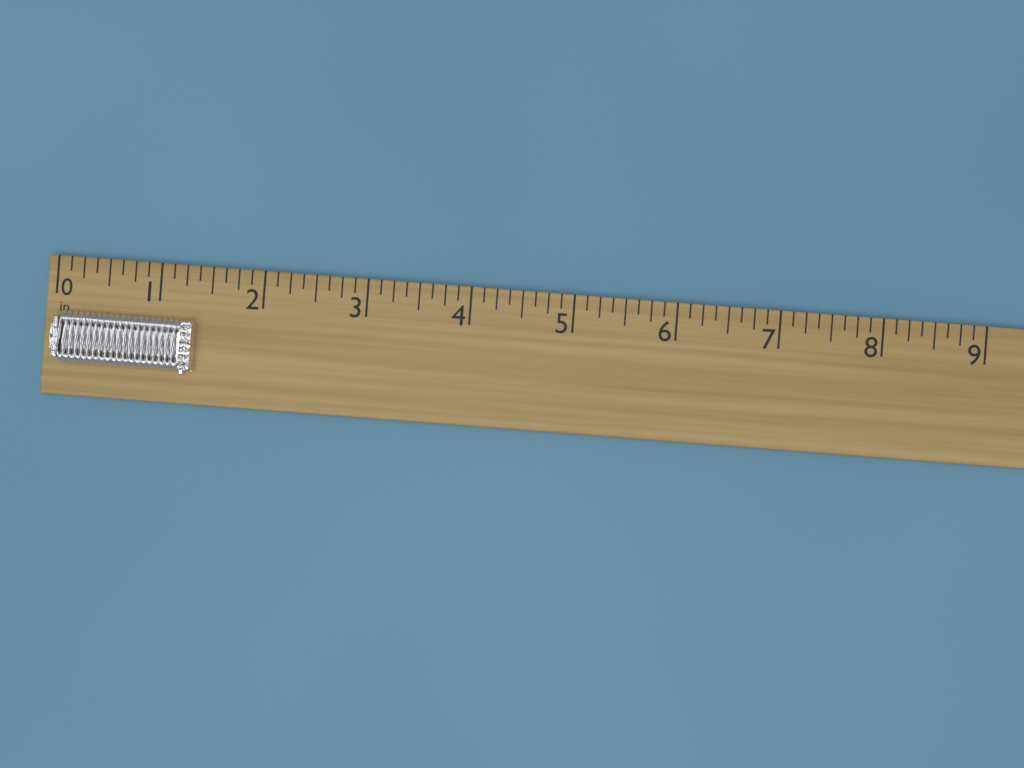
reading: 1.375 in
